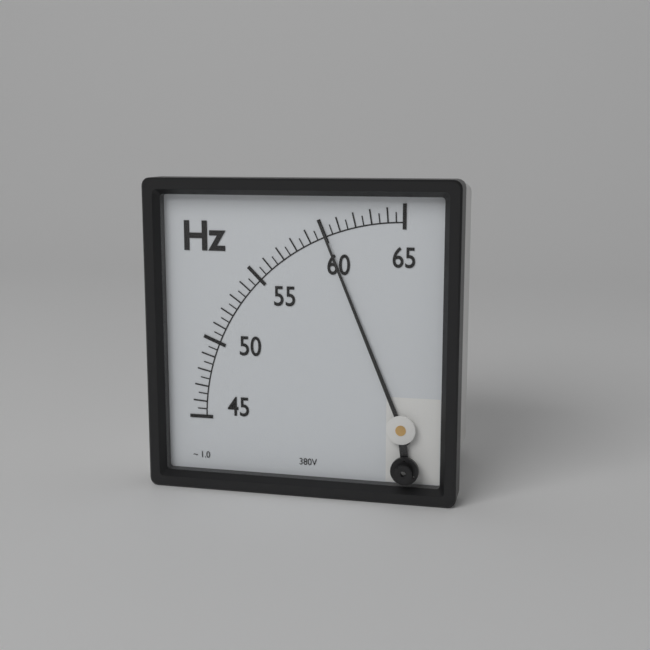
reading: 60.0 Hz
